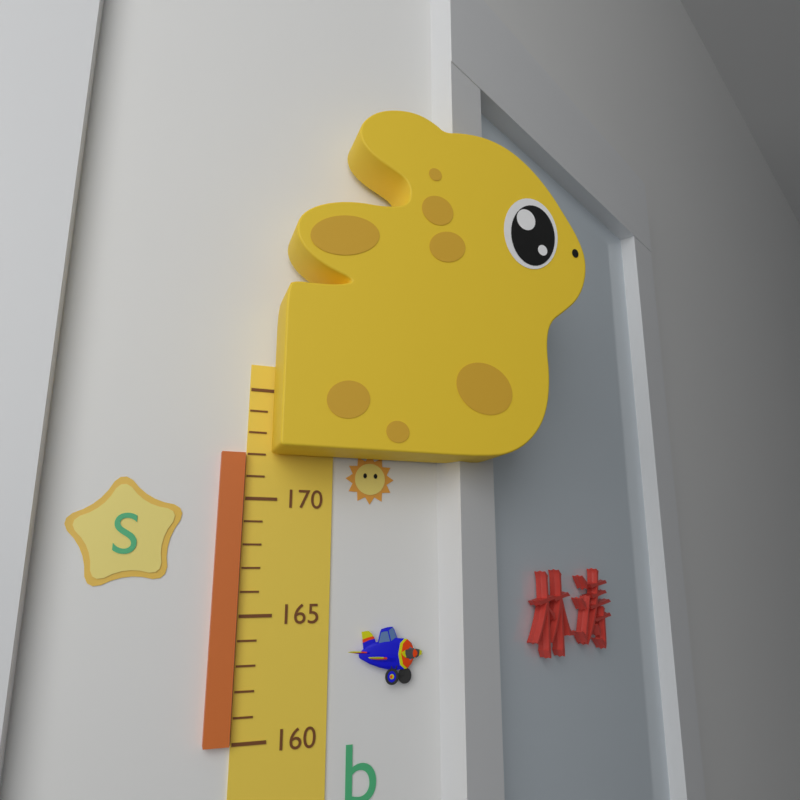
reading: 172 (no unit)
